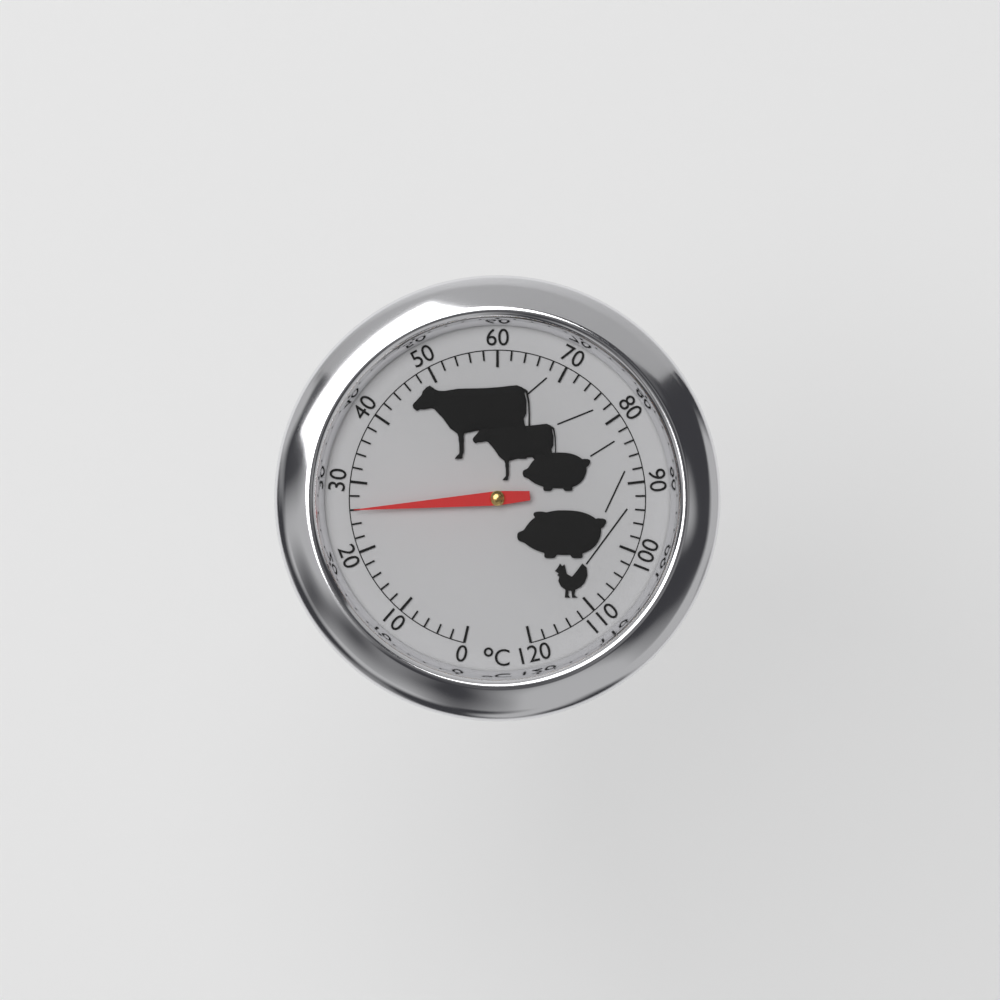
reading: 26 °C
